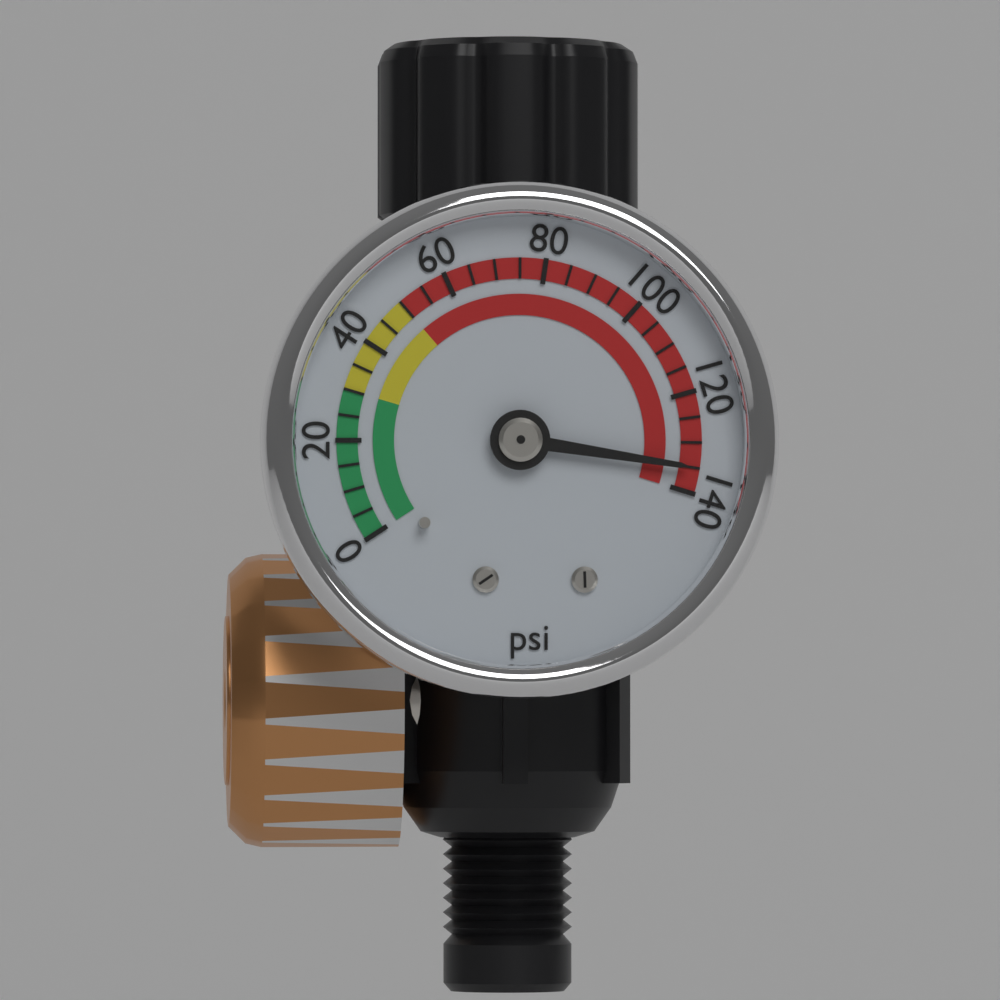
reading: 135 psi
